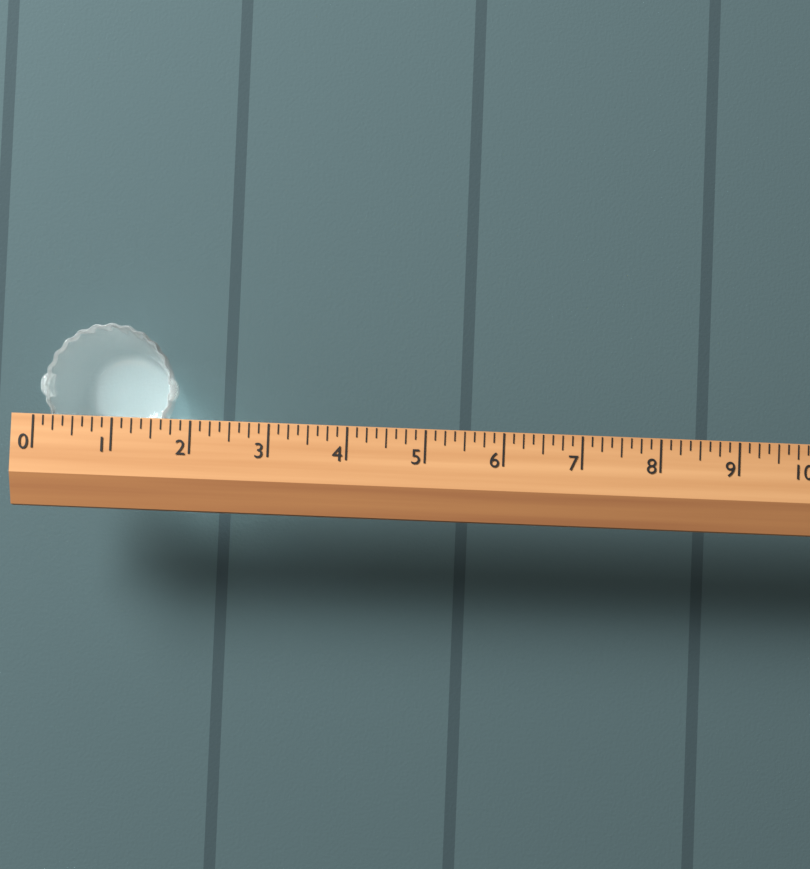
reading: 1.750 (no unit)
